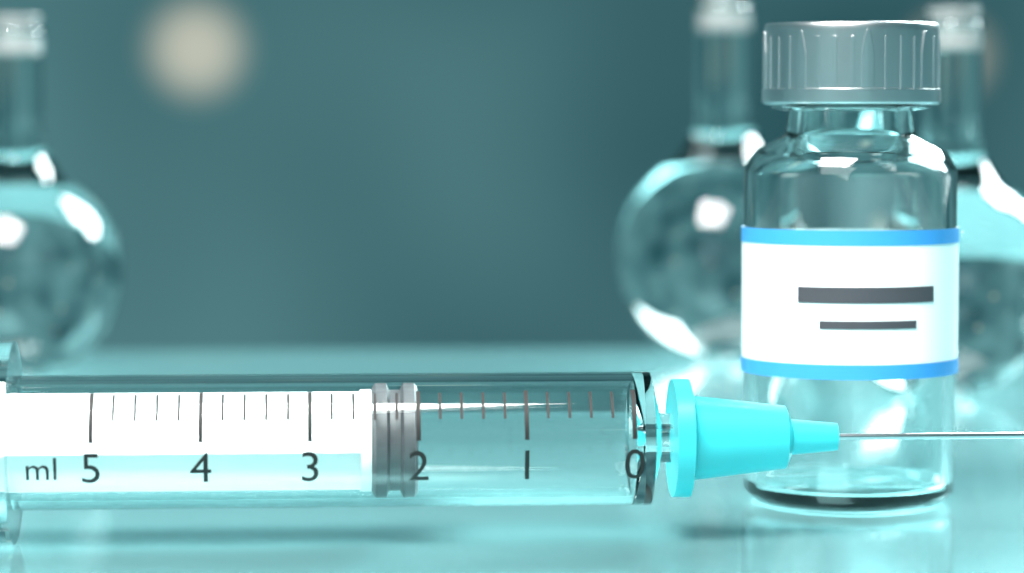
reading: 2.0 ml
